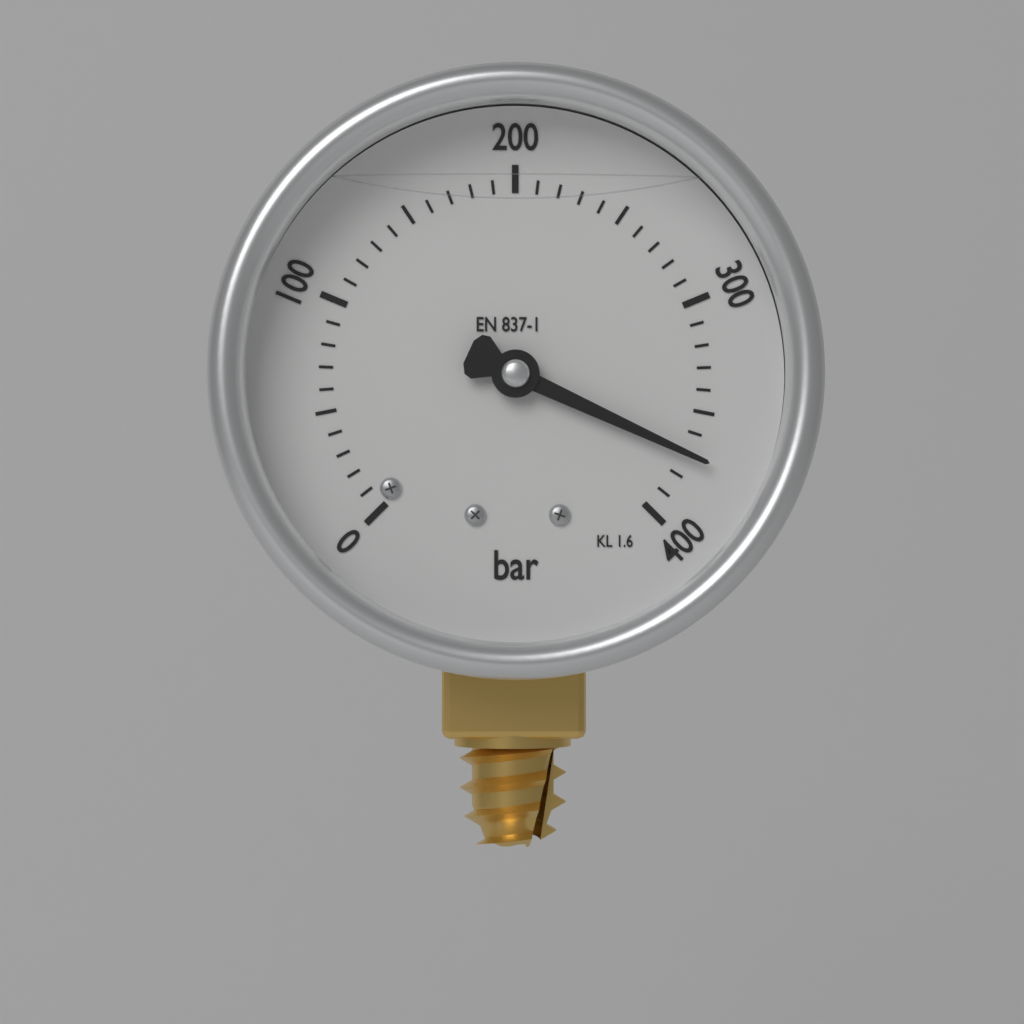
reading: 370 bar
